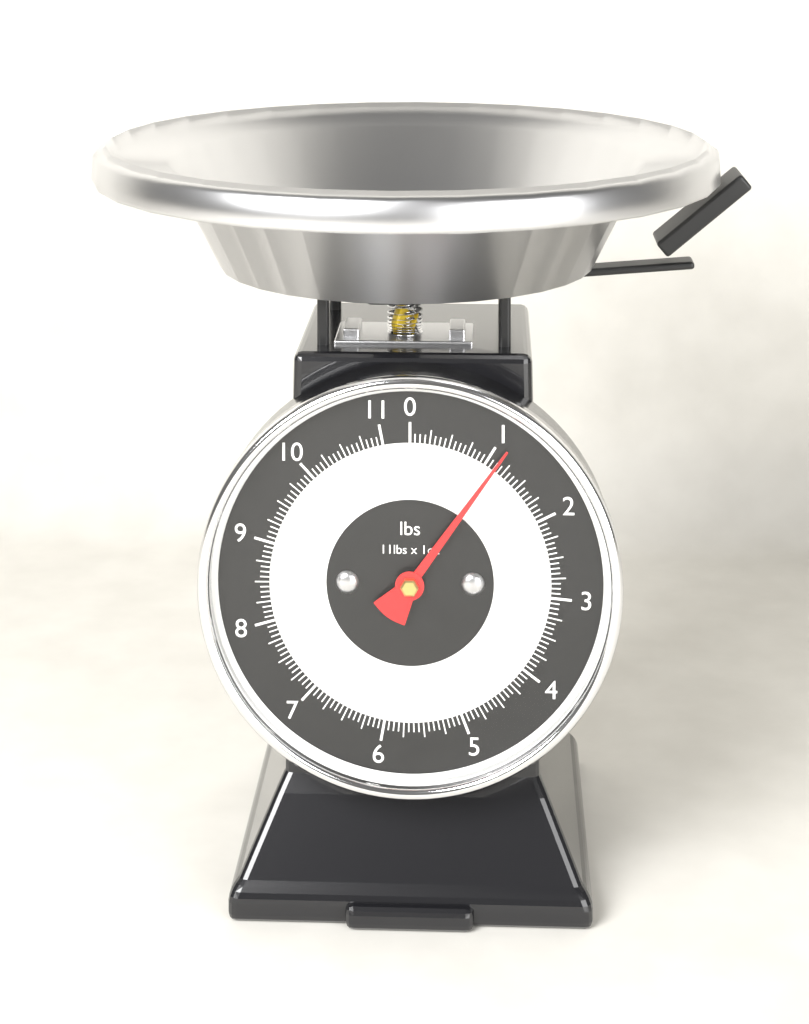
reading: 1.1250 lbs
